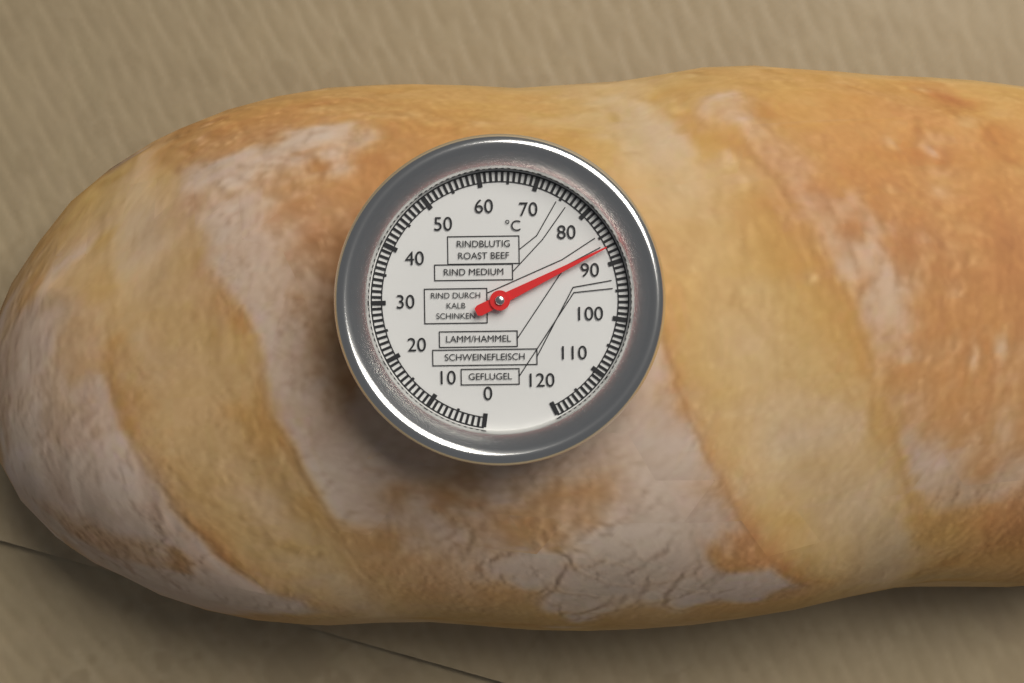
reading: 87 °C
